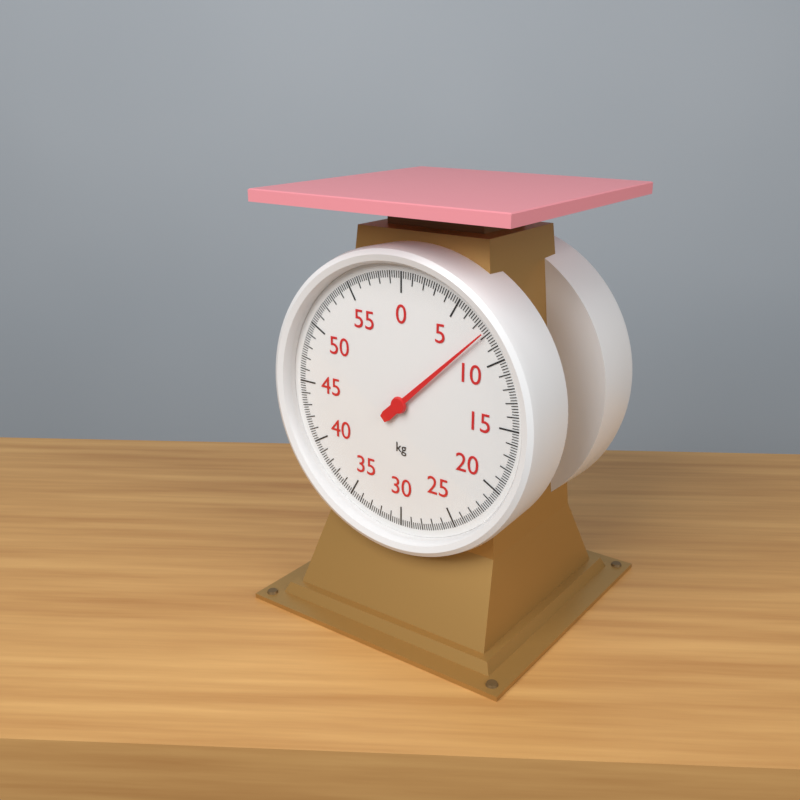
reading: 7.8 kg
